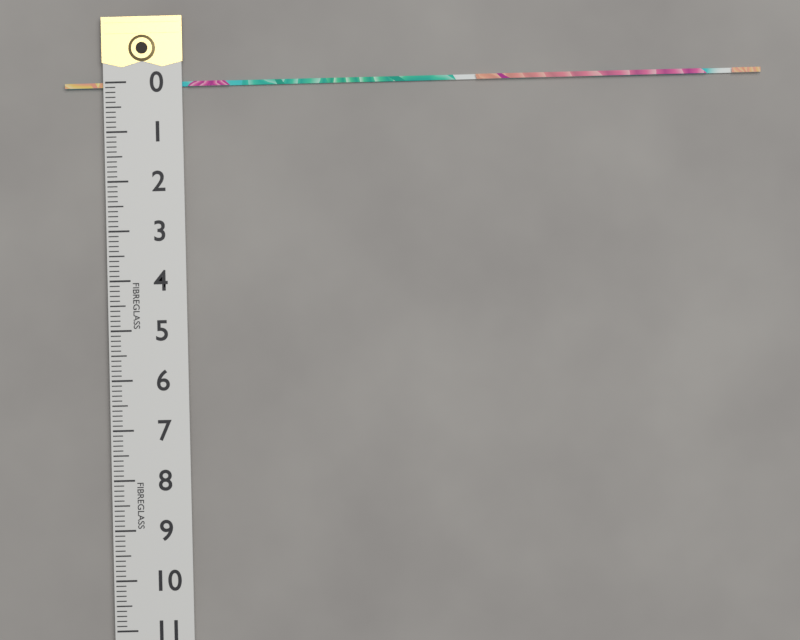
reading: 0.1 (no unit)
